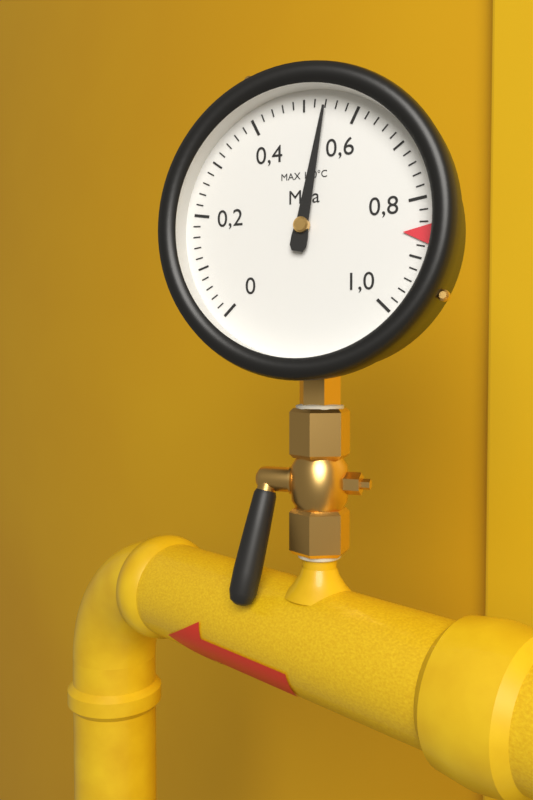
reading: 0.54 MPa
